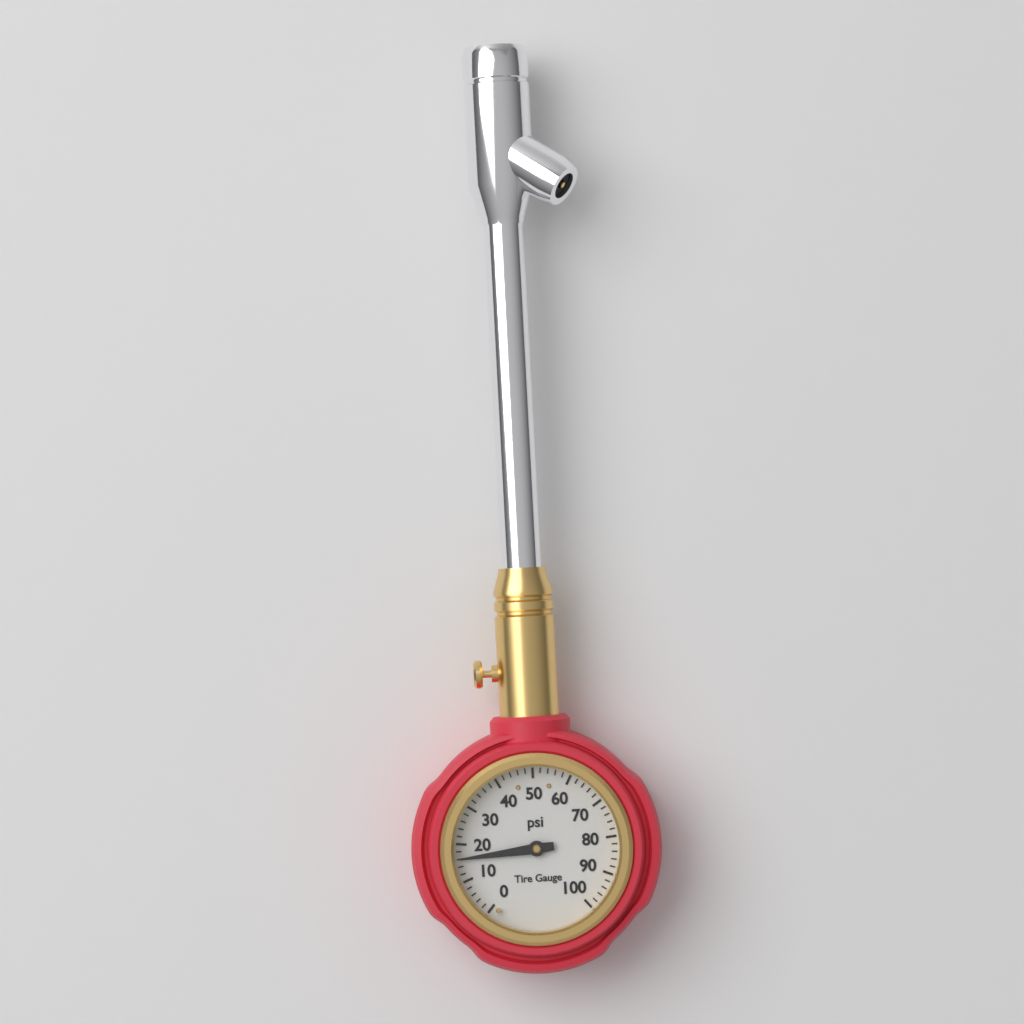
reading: 16 psi
